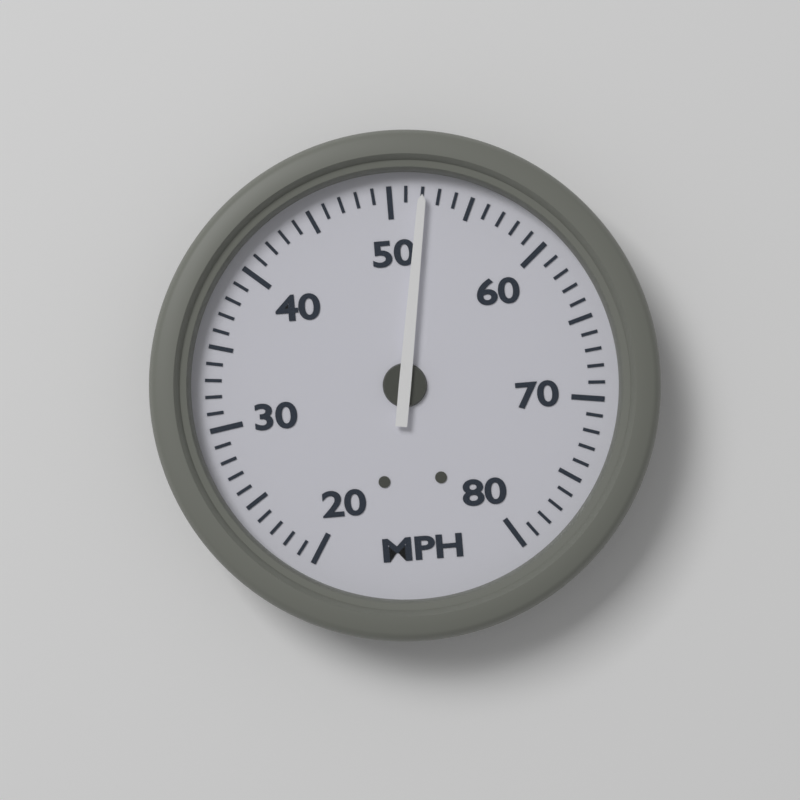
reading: 52 MPH
